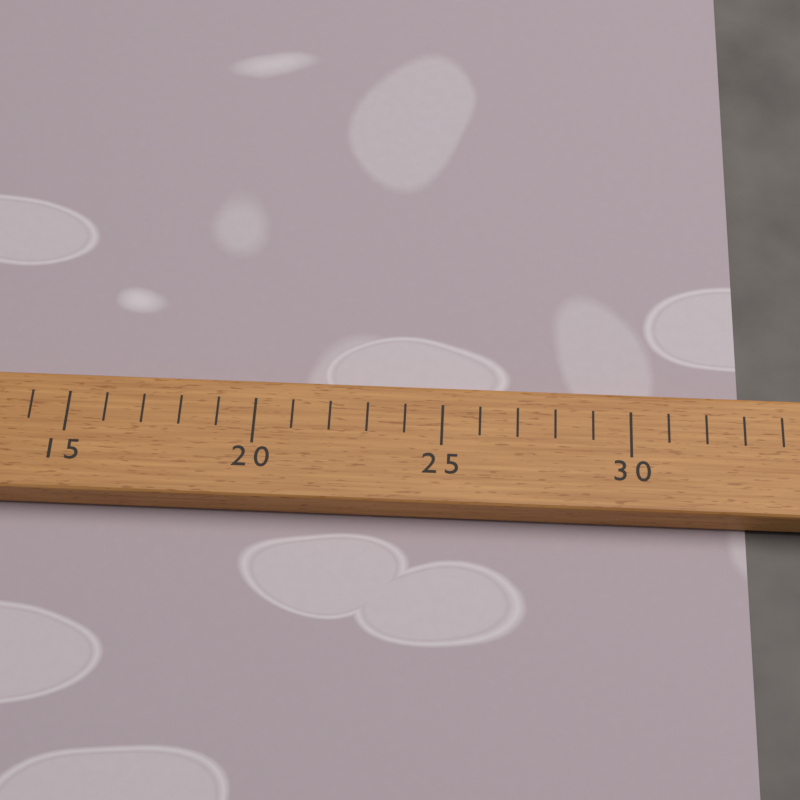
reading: 33 (no unit)
